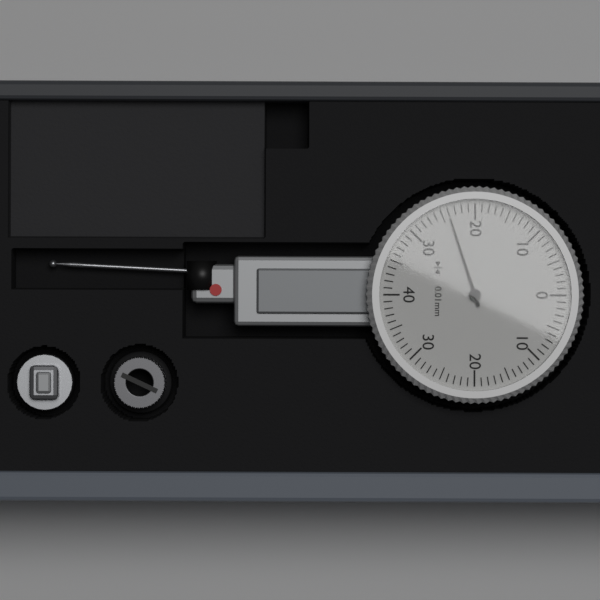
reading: 0.24 mm
